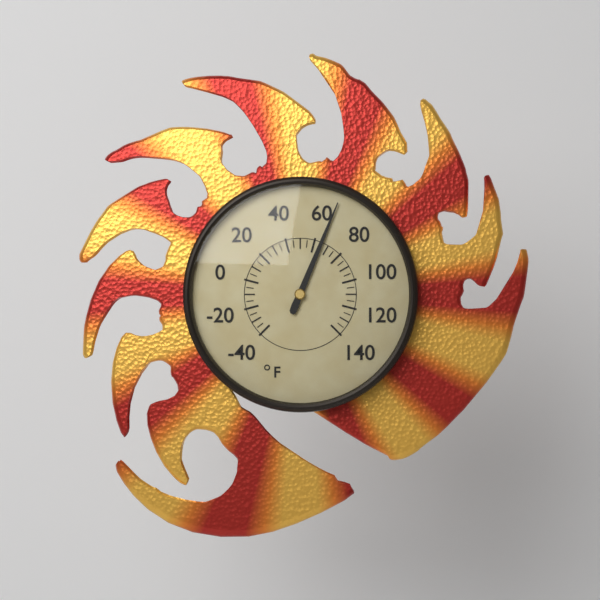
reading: 65 °F
